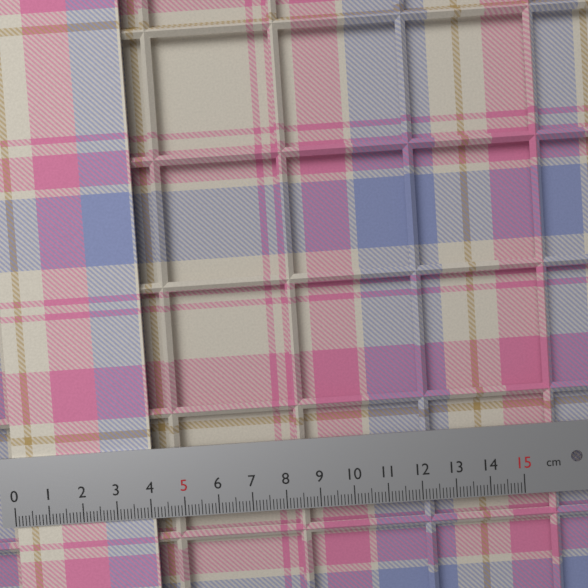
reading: 4.1 cm
